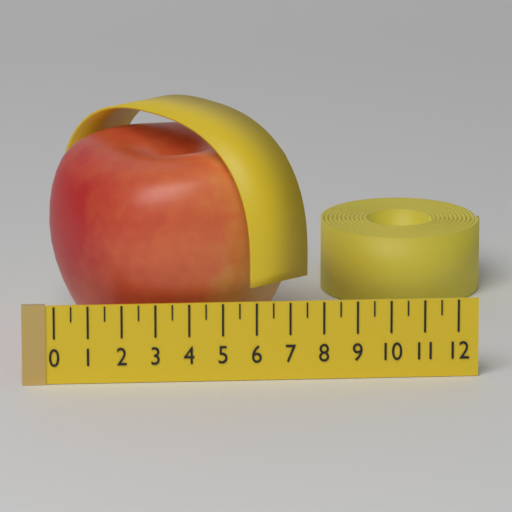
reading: 7.5 (no unit)
